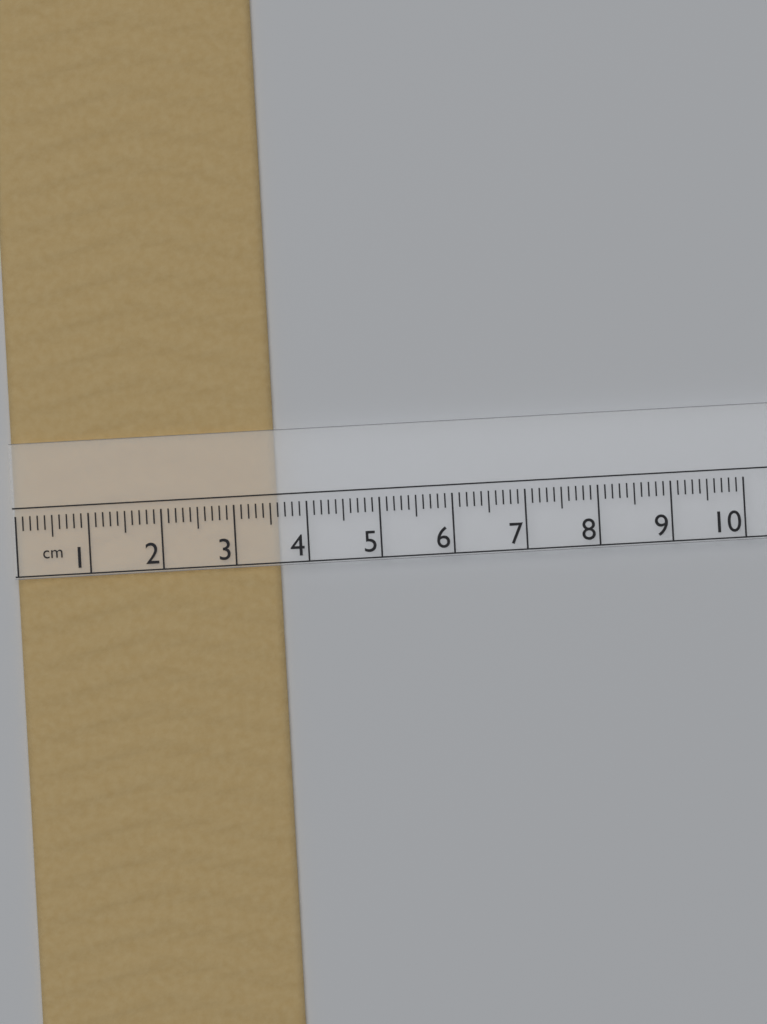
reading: 3.6 cm
